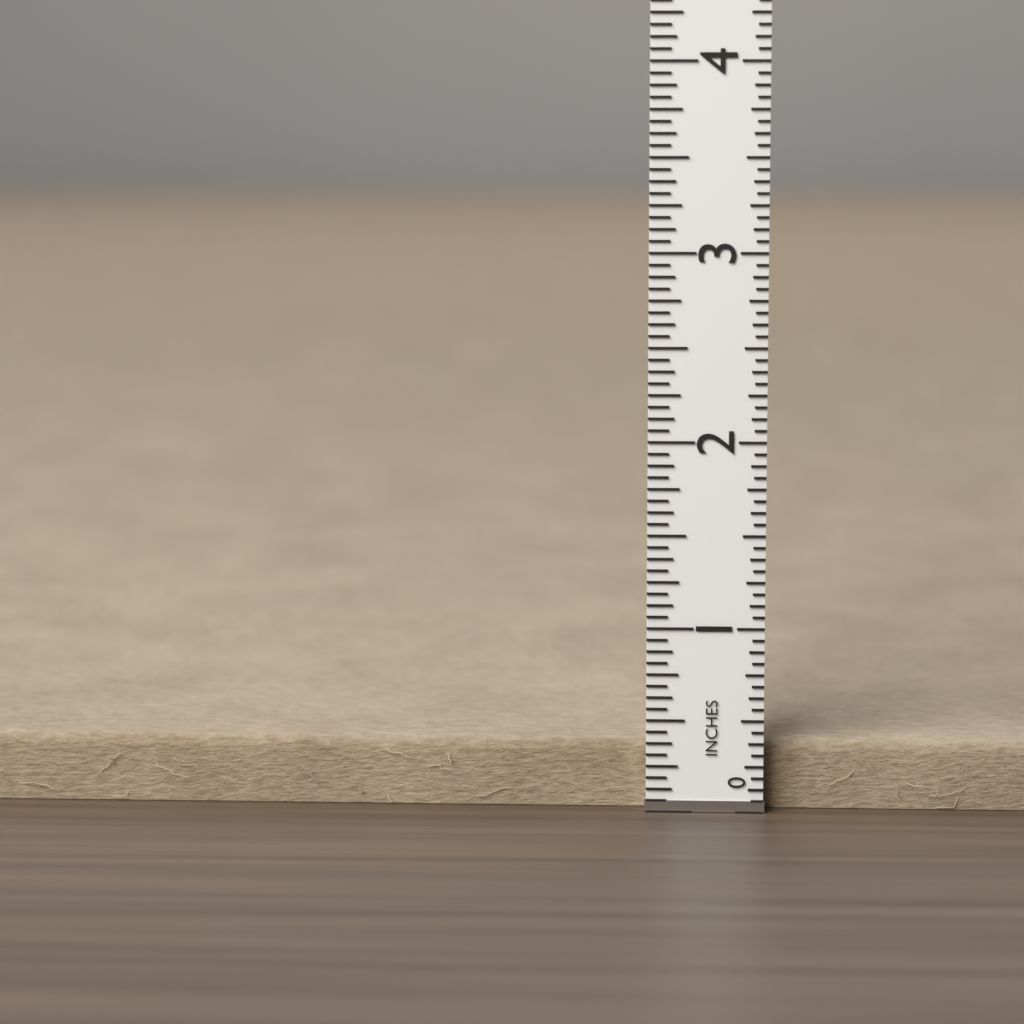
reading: 0.3750 in
